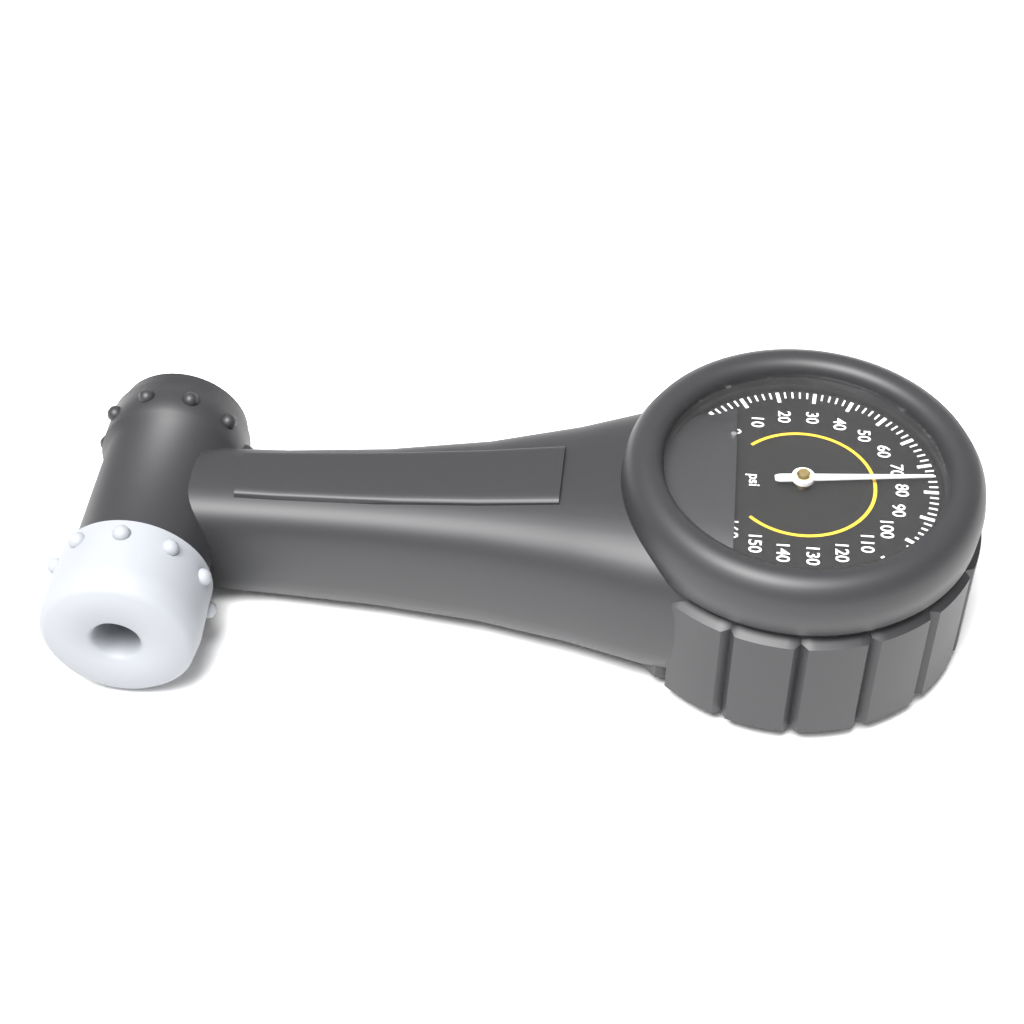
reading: 76 psi
